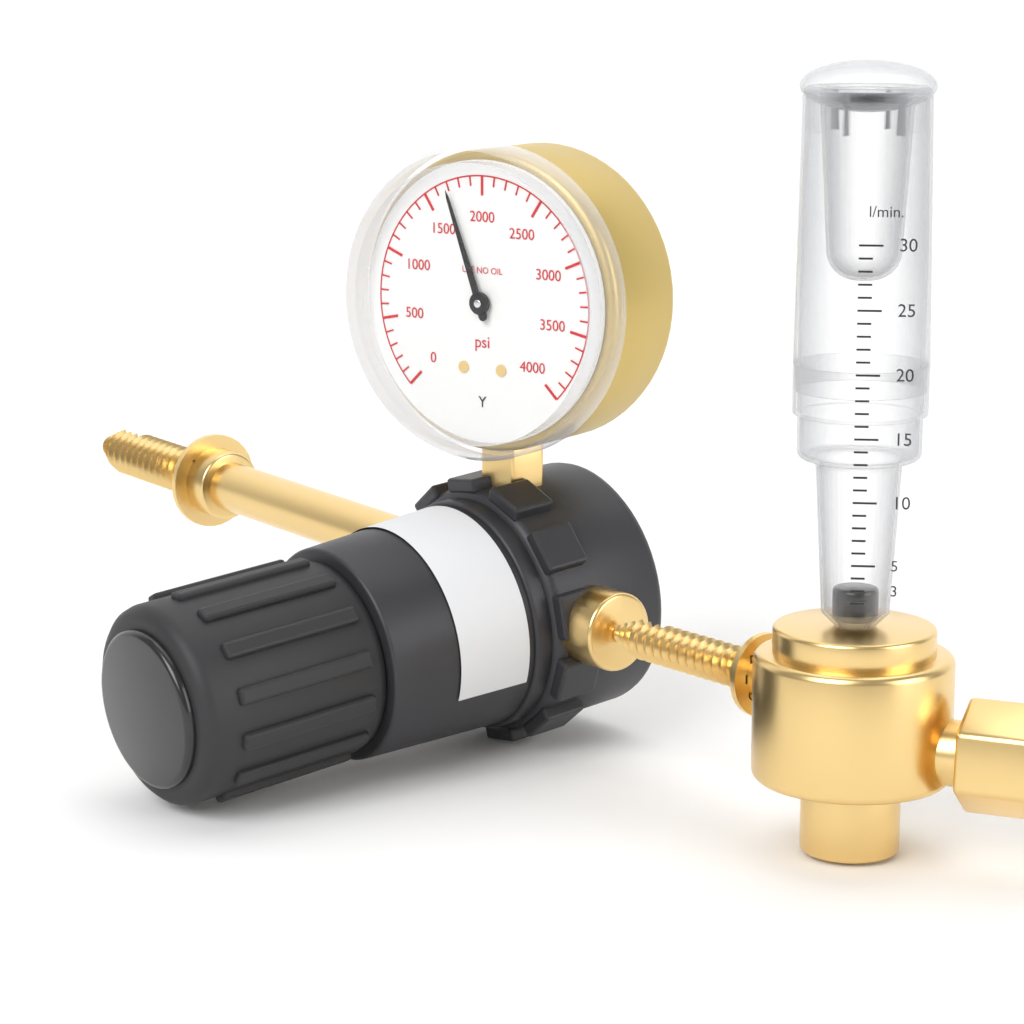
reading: 1700 psi
